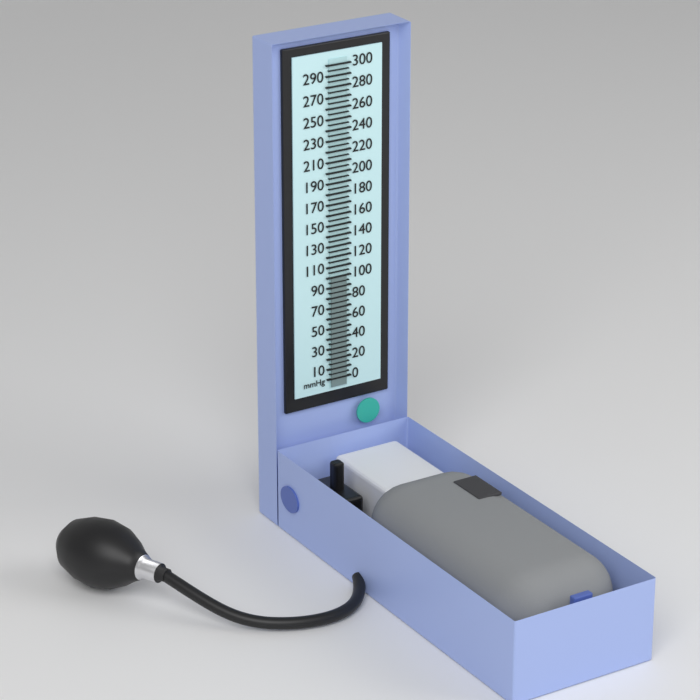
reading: 100 mmHg
